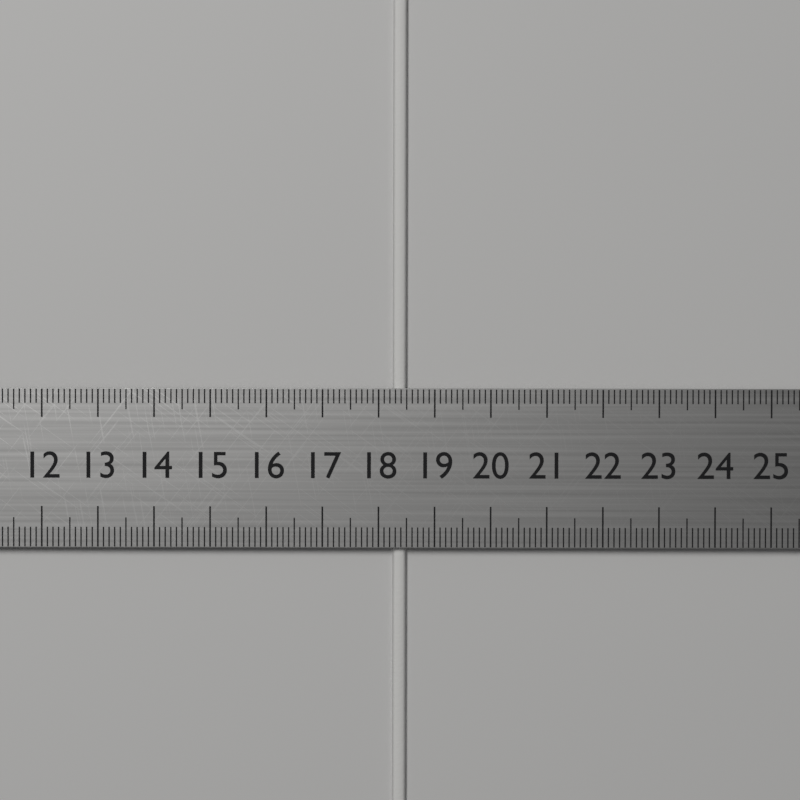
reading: 18.5 cm
